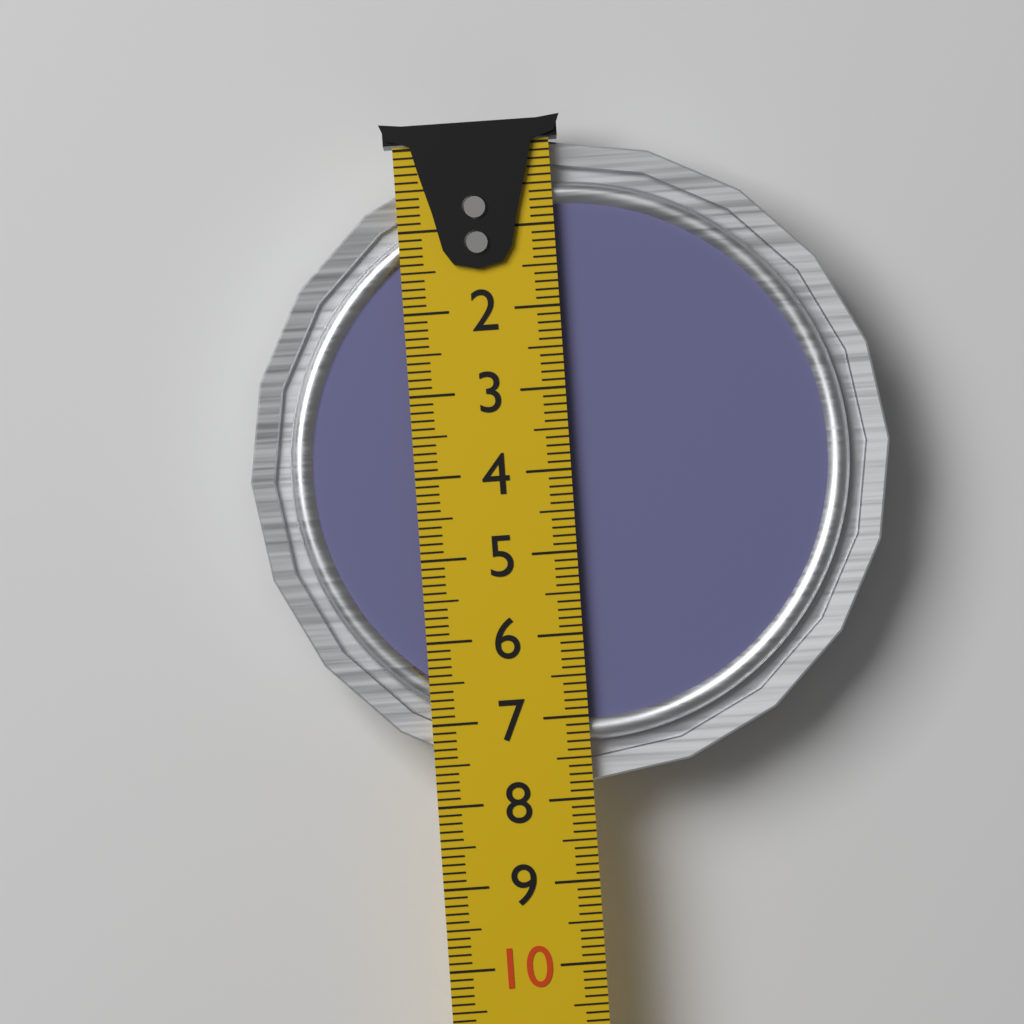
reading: 7.8 cm
